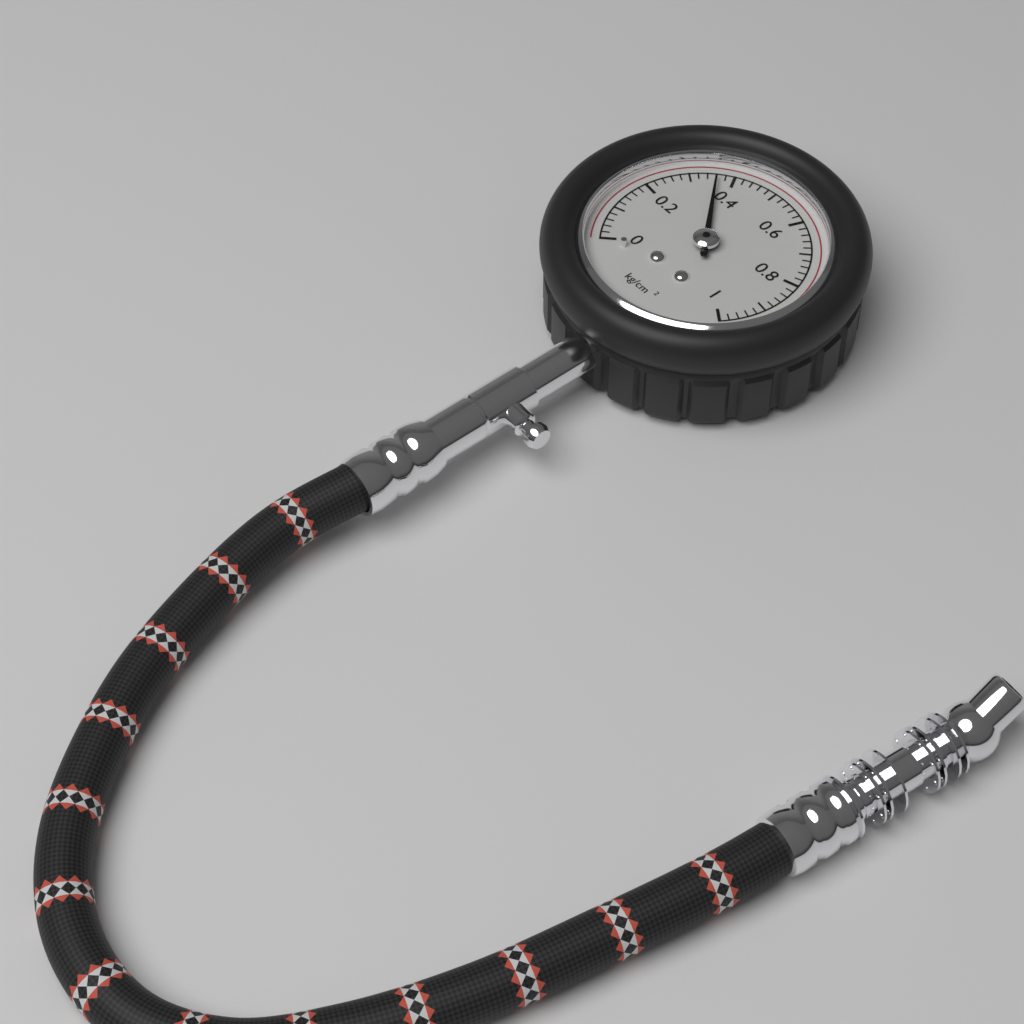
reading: 0.36 kg/cm²
